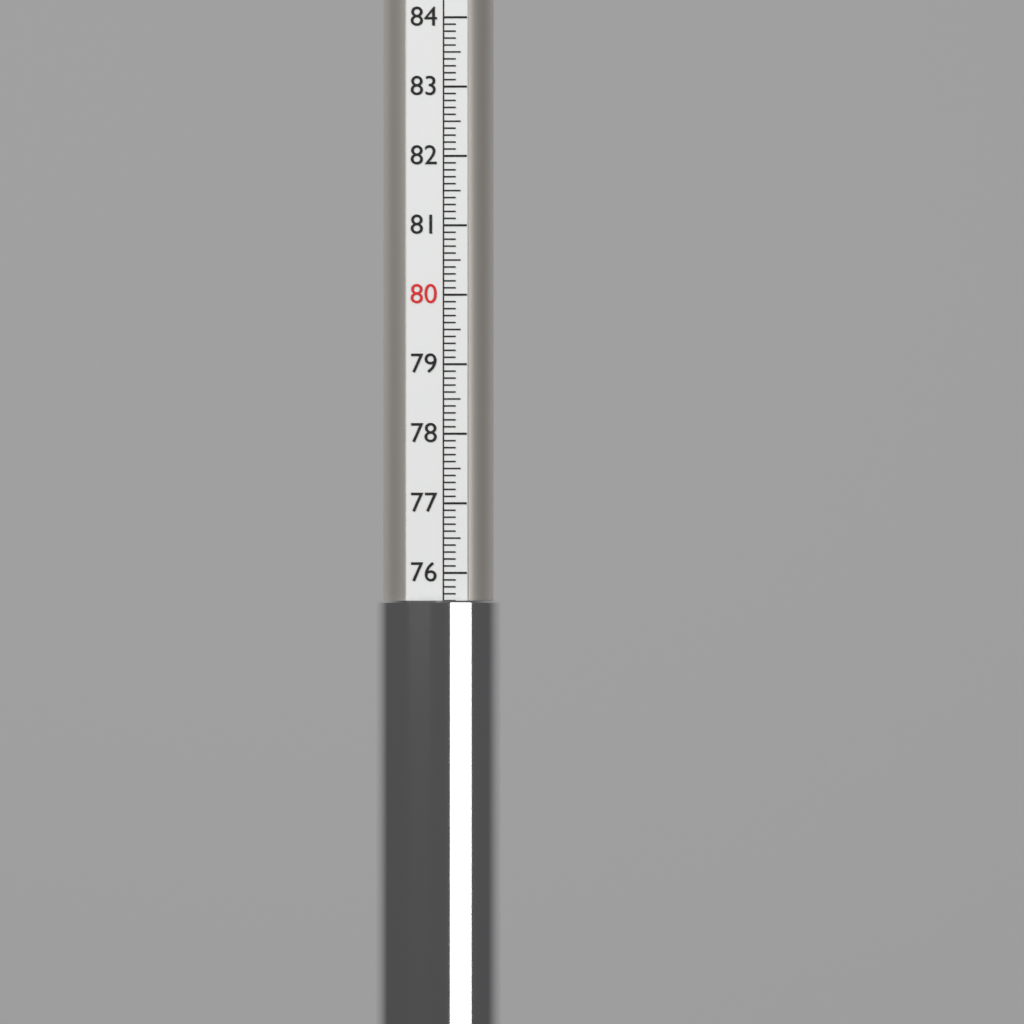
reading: 75.6 (no unit)
